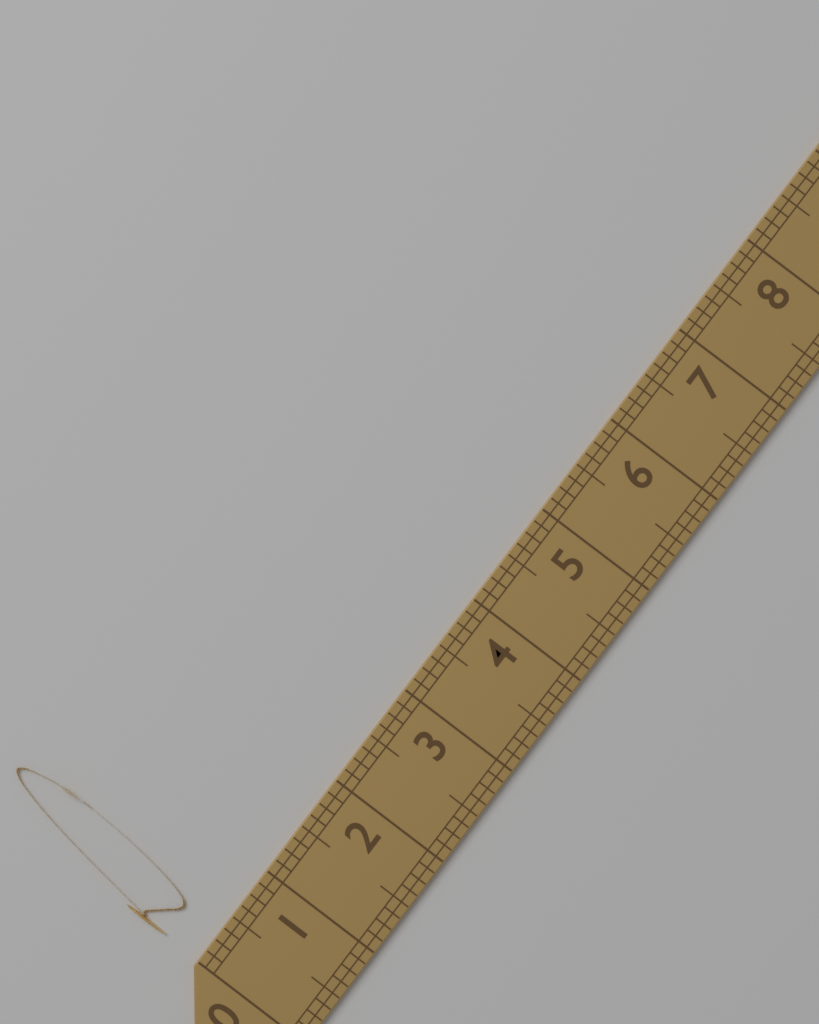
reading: 0.500 (no unit)
